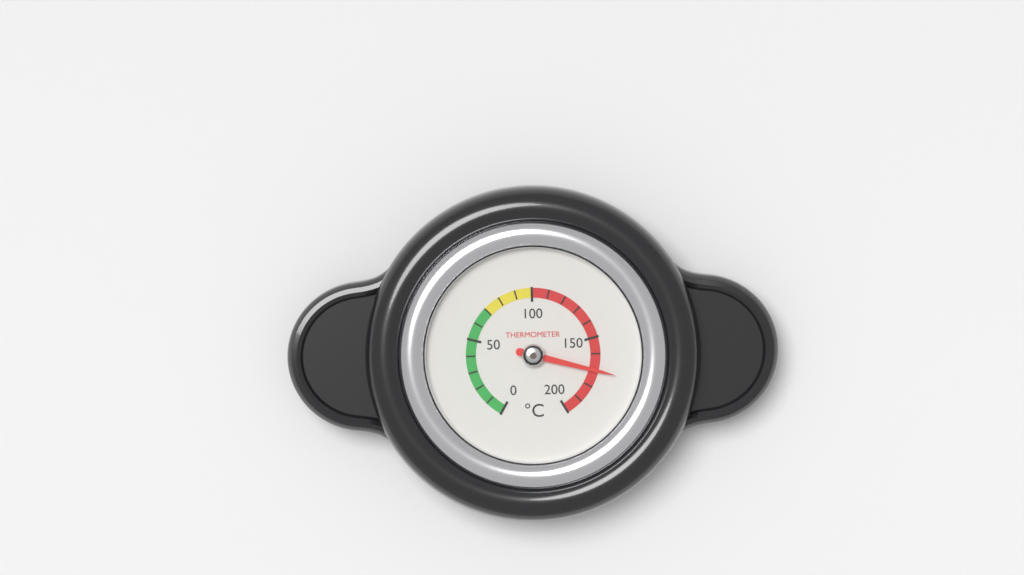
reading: 170 °C
